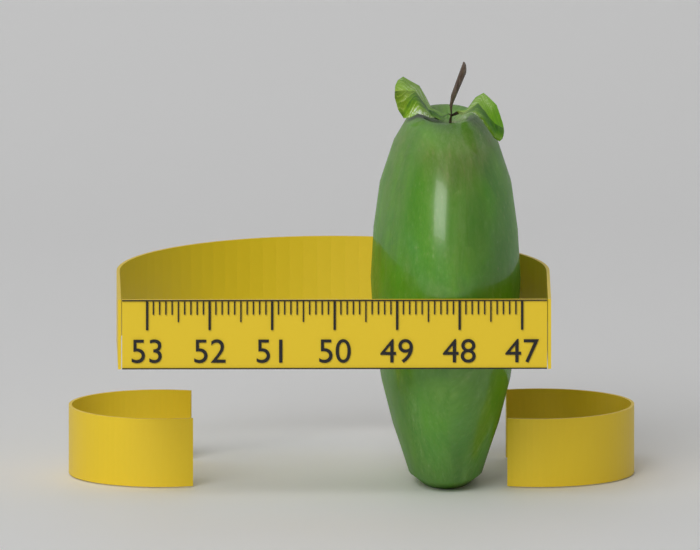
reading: 49.4 (no unit)
